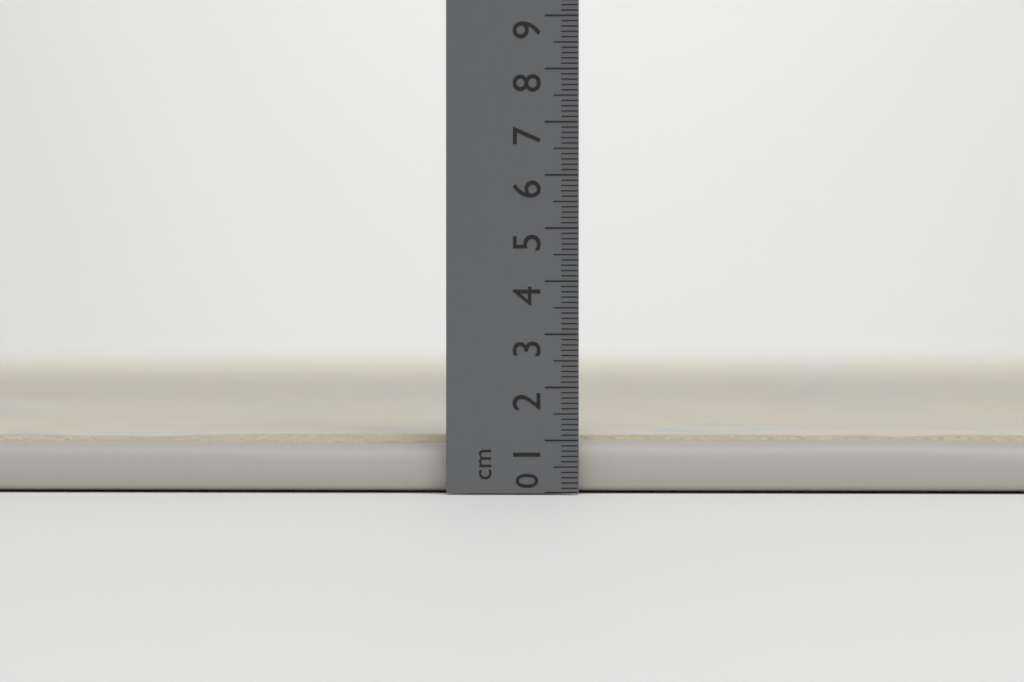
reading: 1.1 cm
